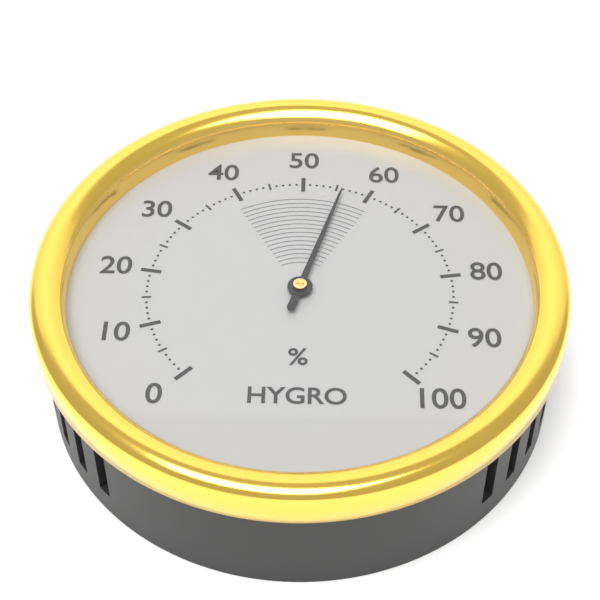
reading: 56 %
